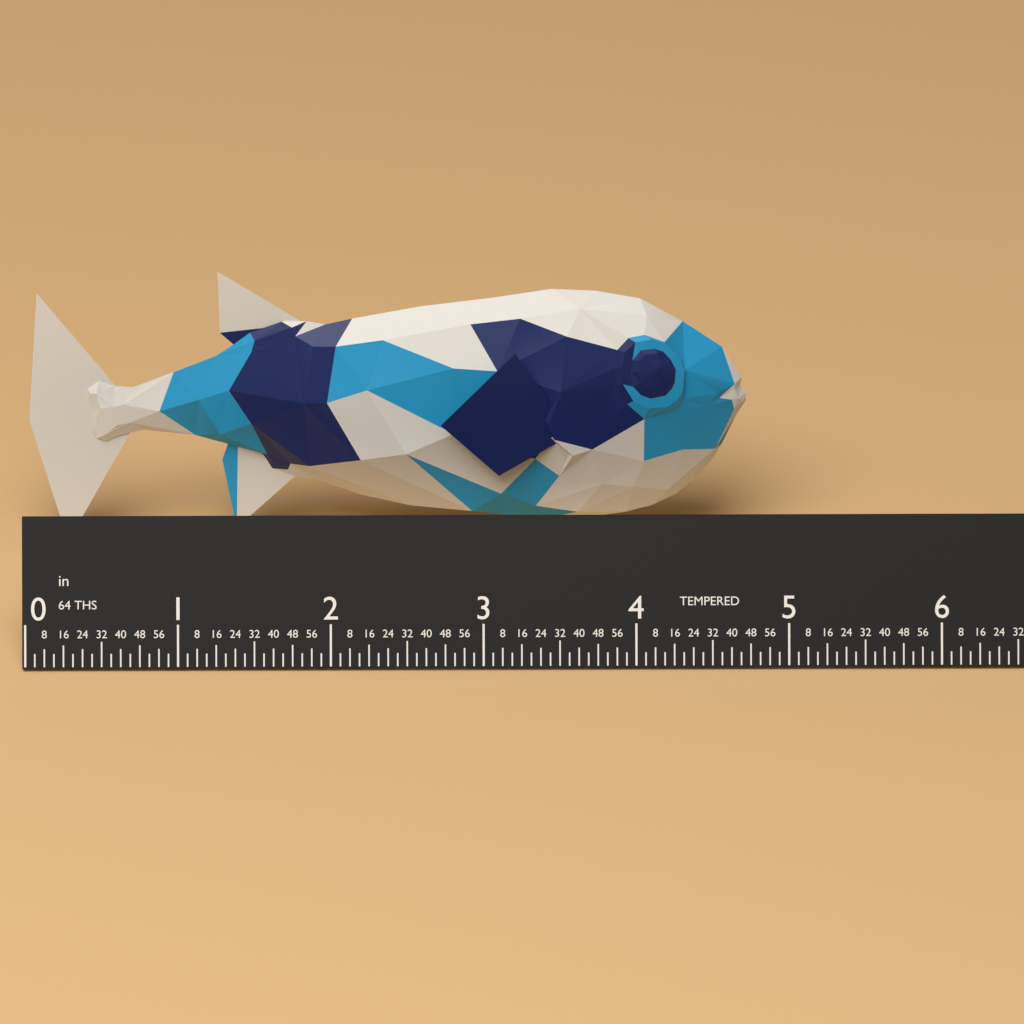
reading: 4.7500 in
